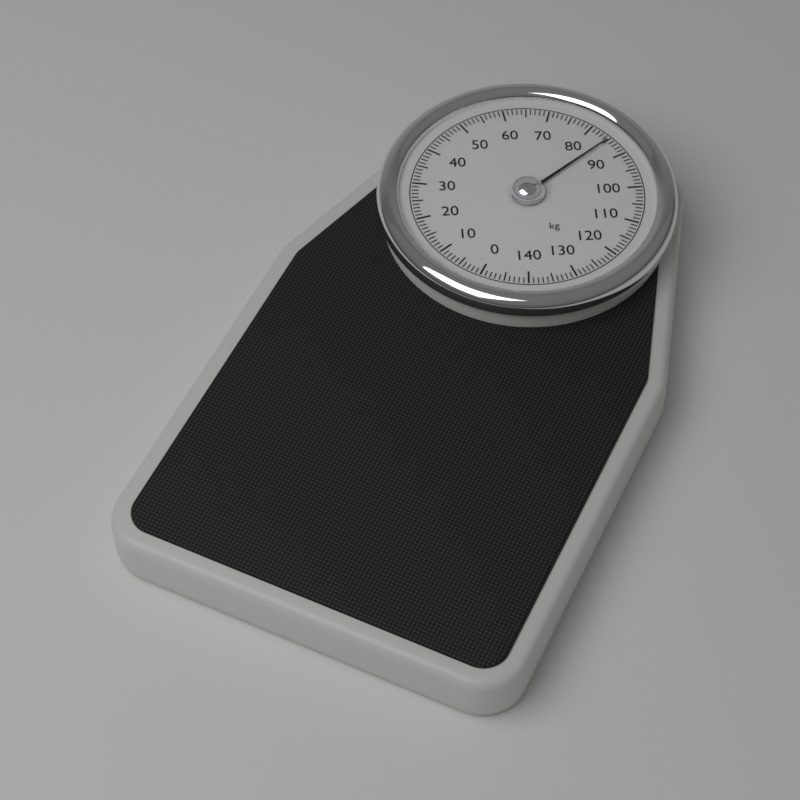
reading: 85 kg
